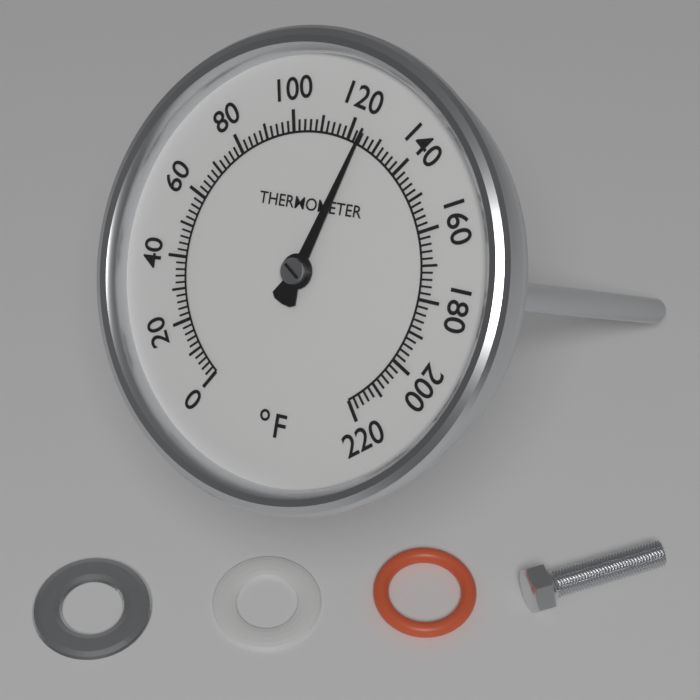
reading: 124 °F
